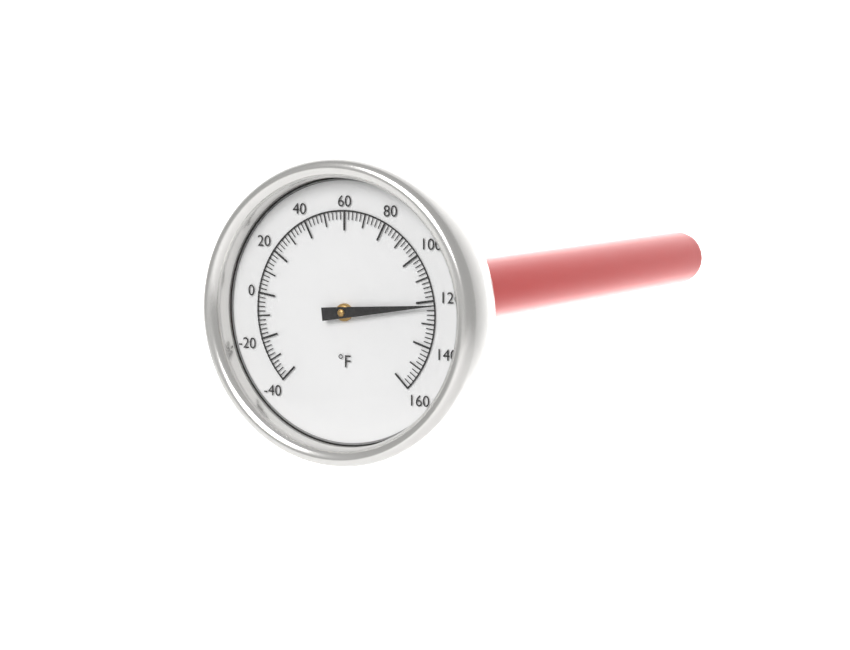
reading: 122 °F
